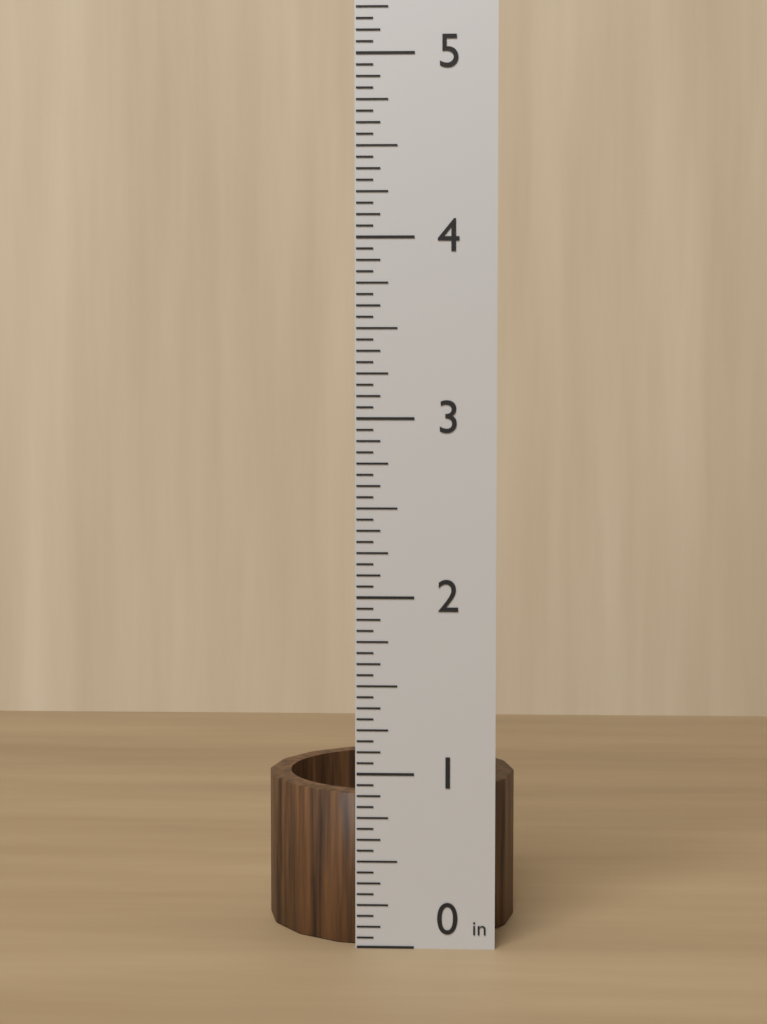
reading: 0.8750 in
